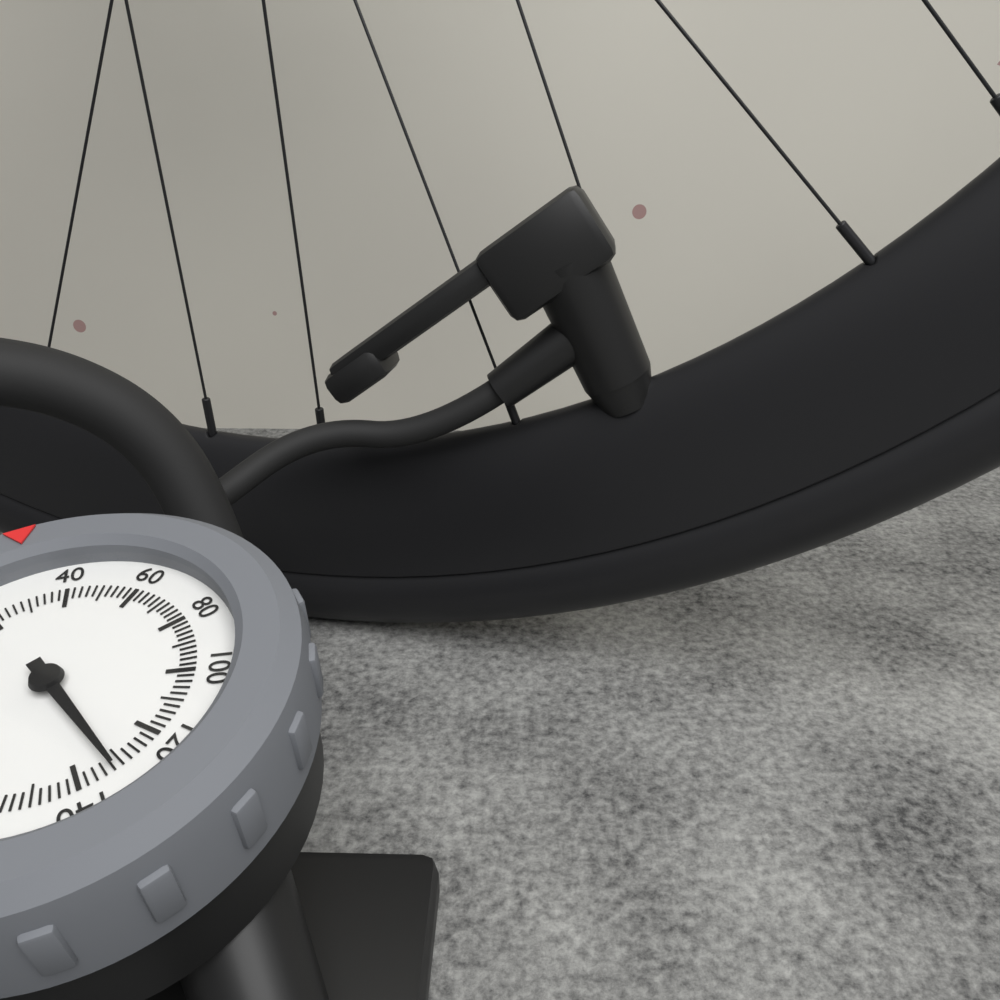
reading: 132 psi
